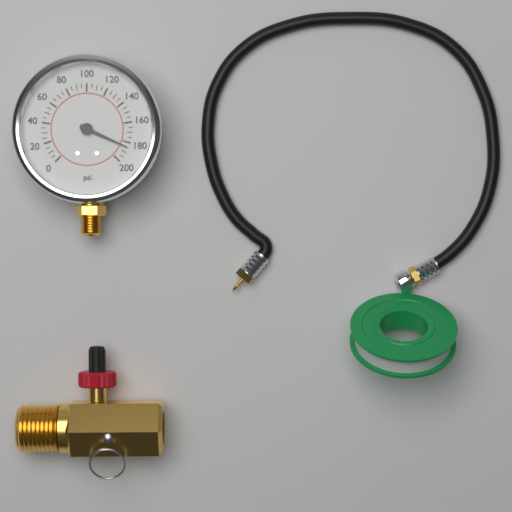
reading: 185 psi
